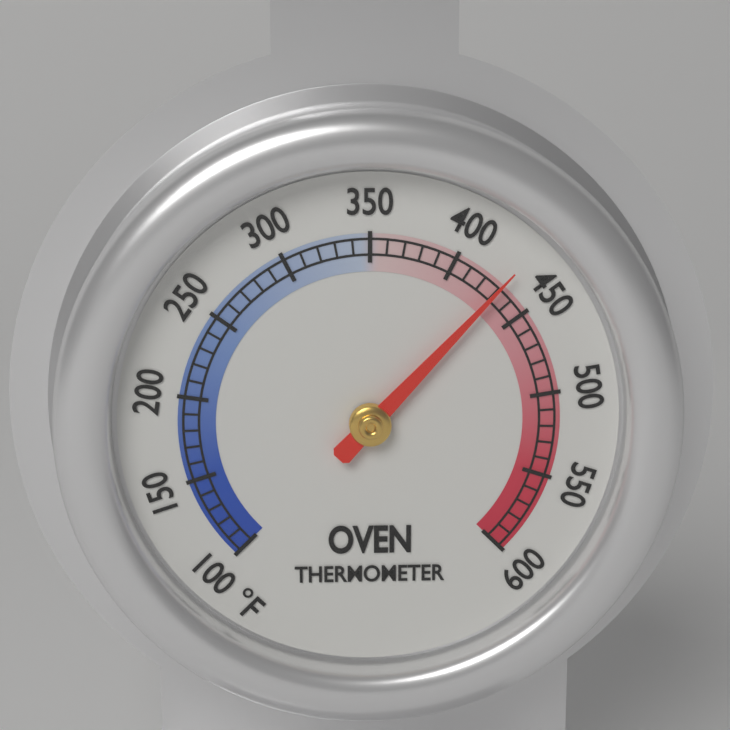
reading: 430 °F
